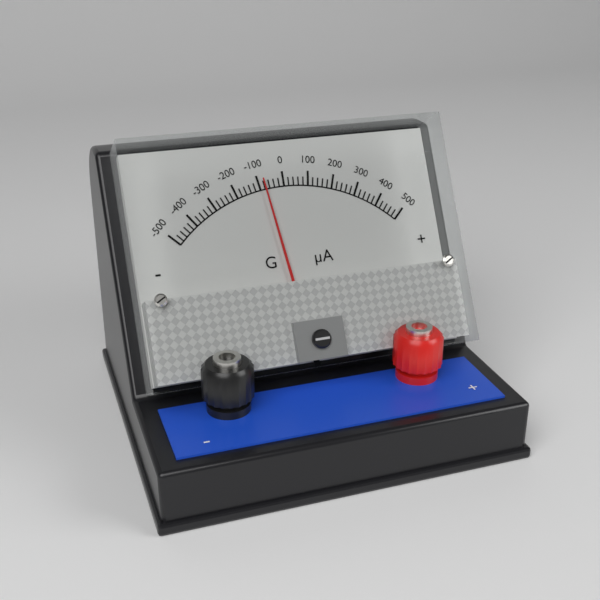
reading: -80 µA
